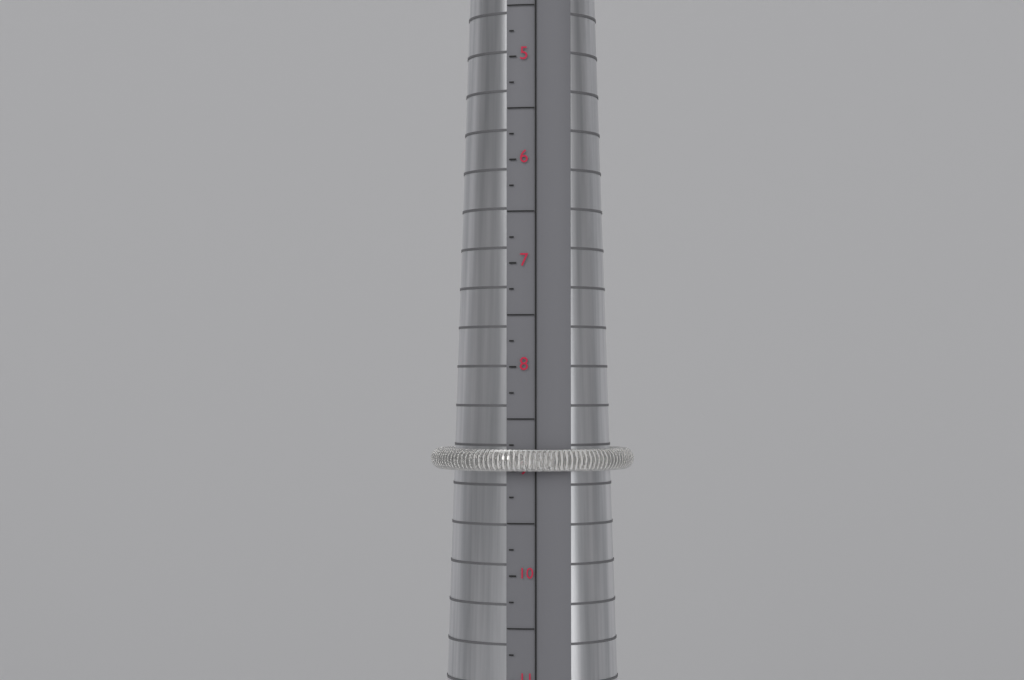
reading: 9.00 (no unit)
